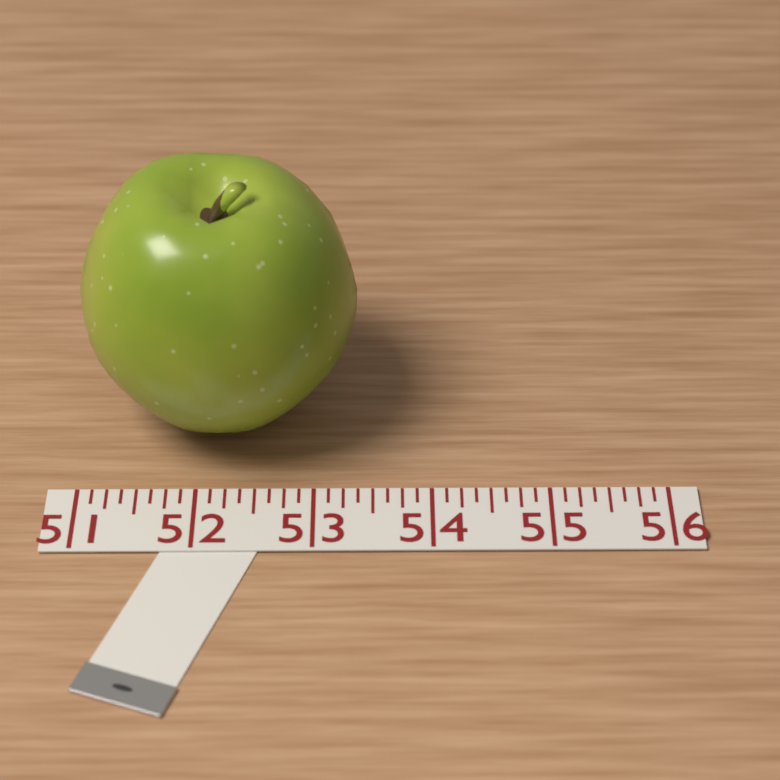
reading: 53.375 (no unit)
